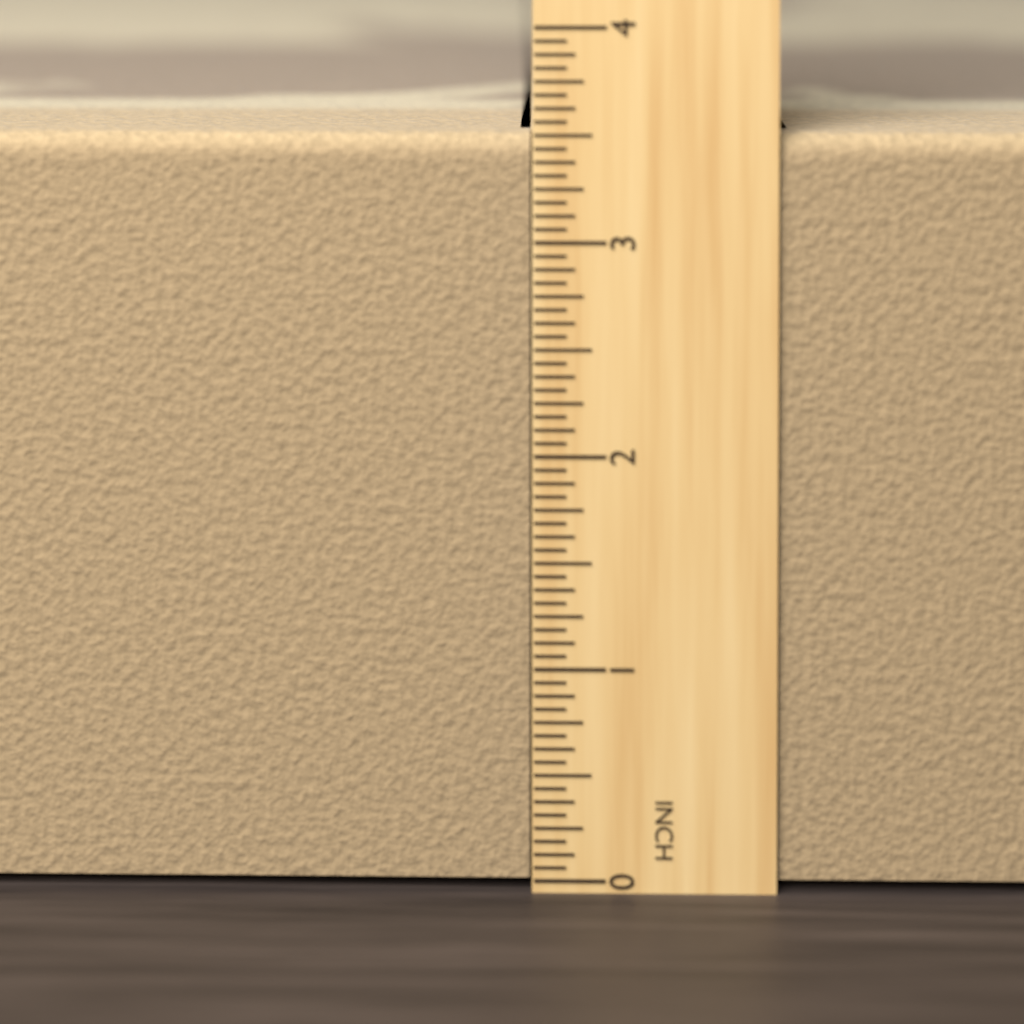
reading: 3.5000 in
